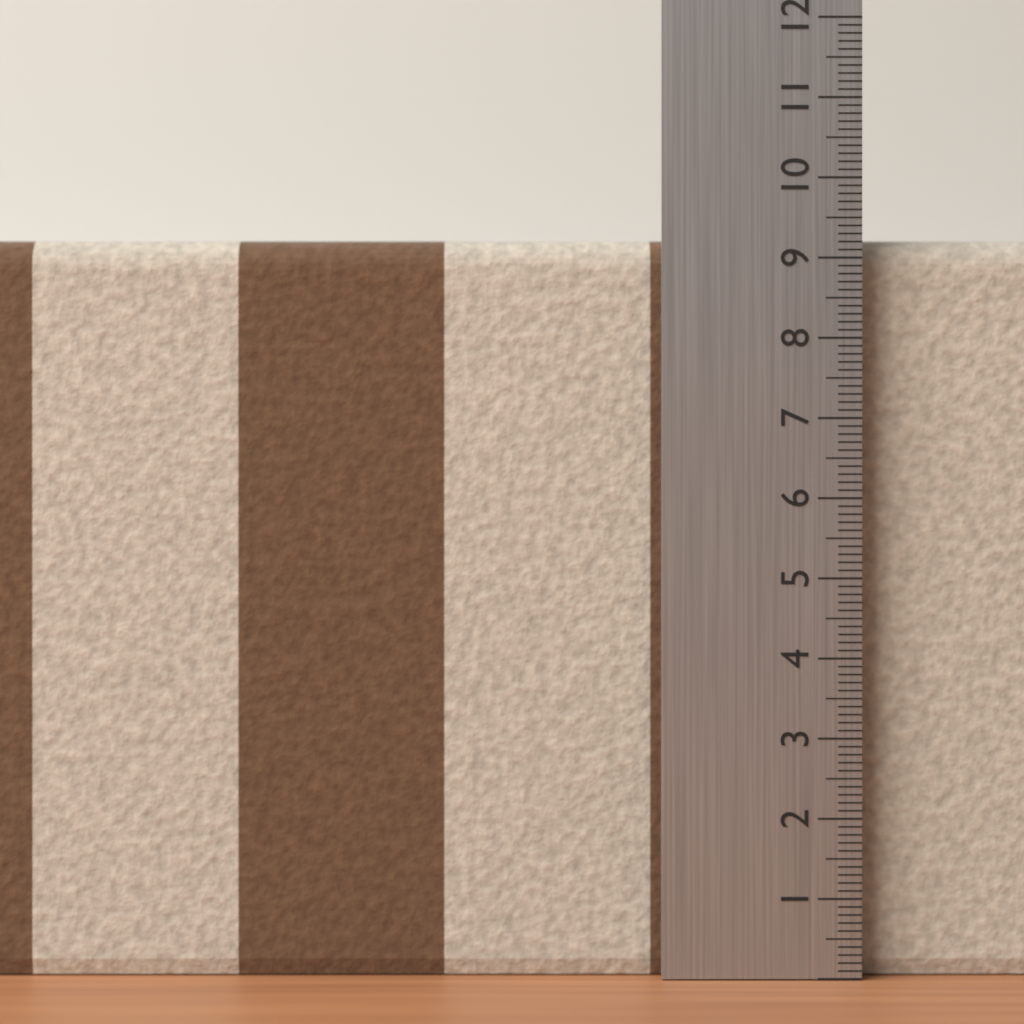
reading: 9.3 (no unit)
